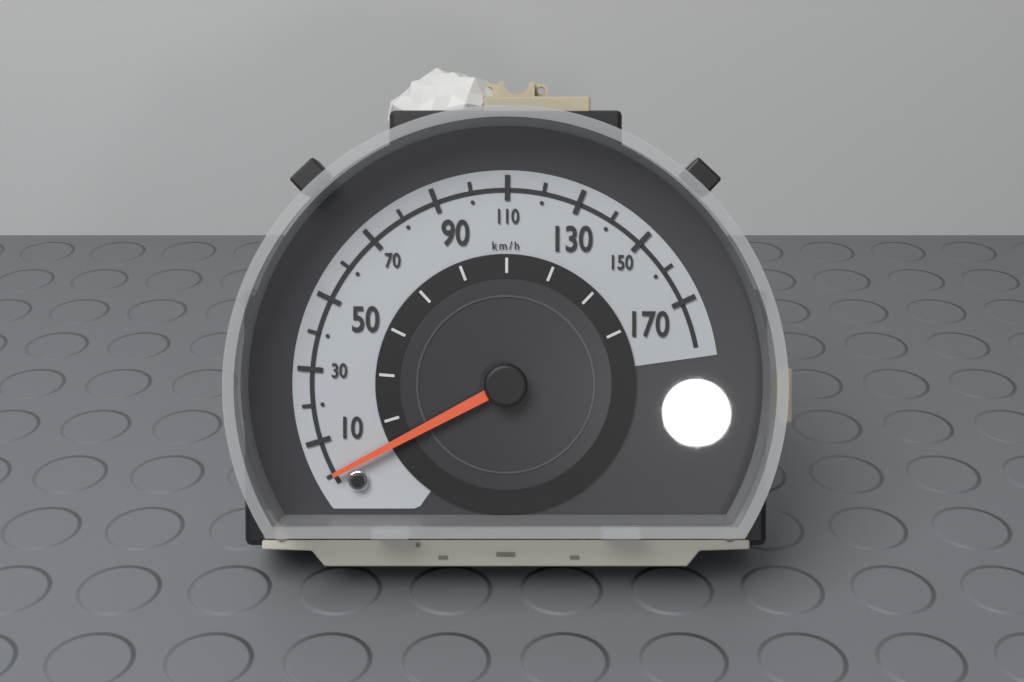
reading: 0 km/h
